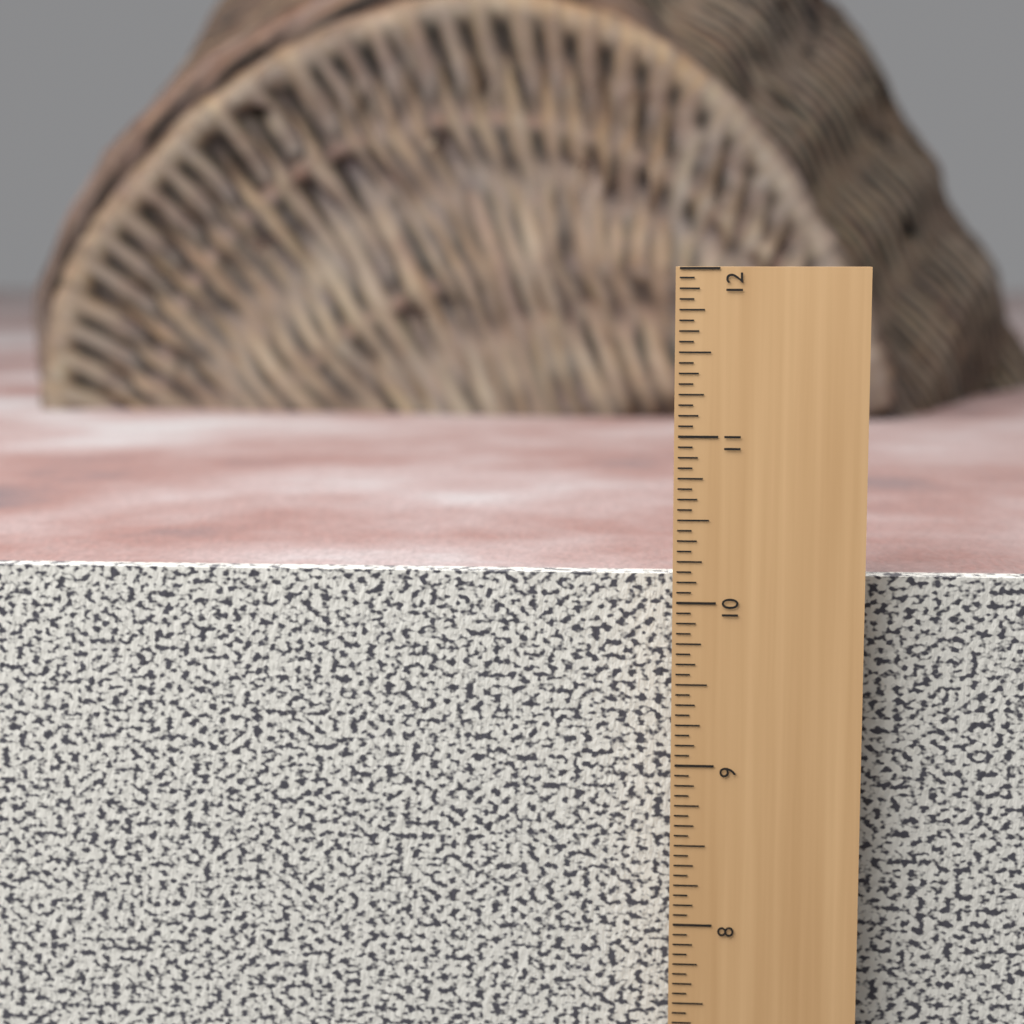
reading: 10.1250 in
